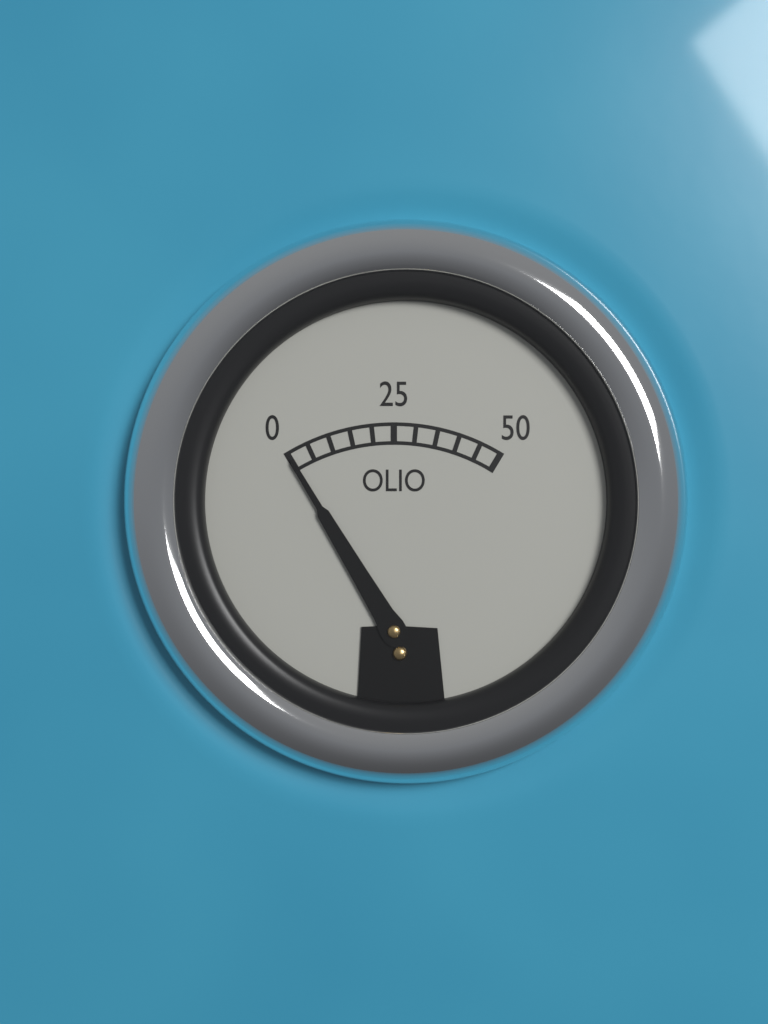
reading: 0 (no unit)
